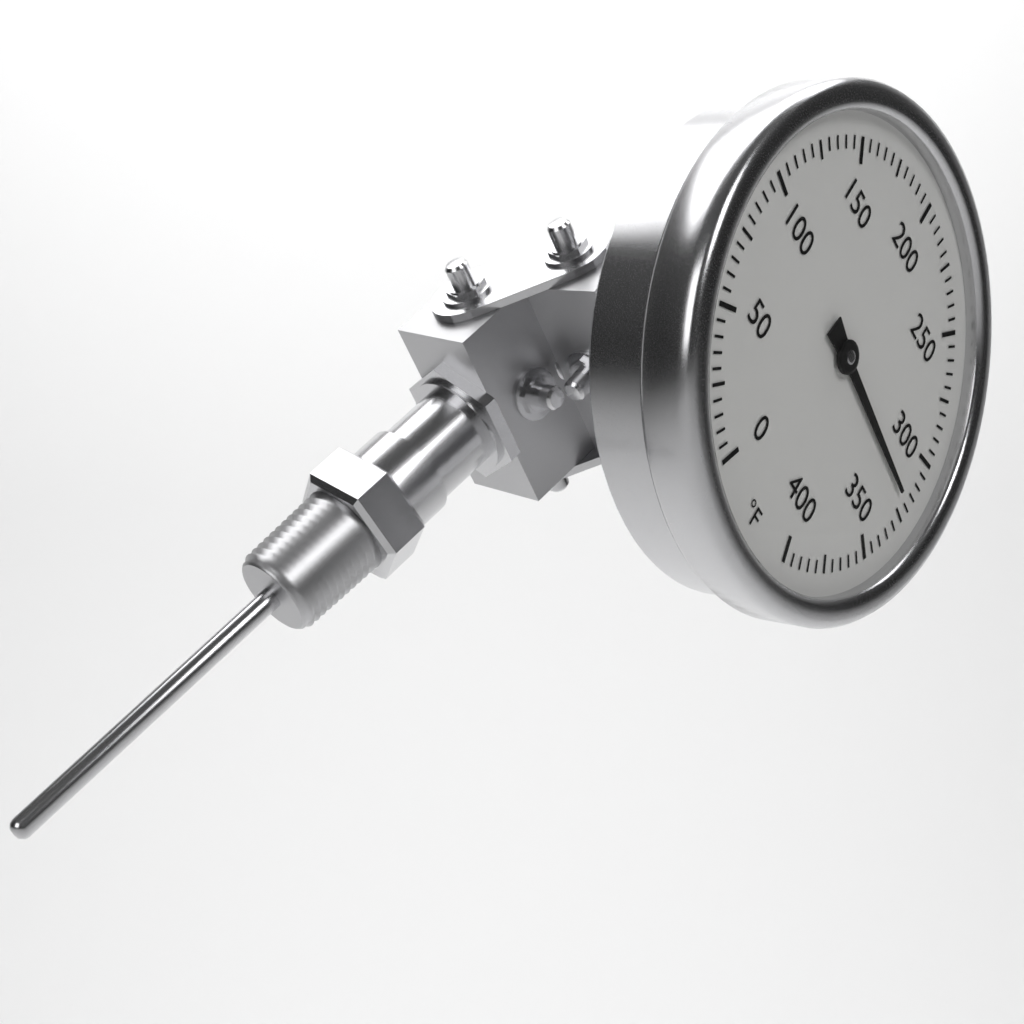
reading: 320 °F
